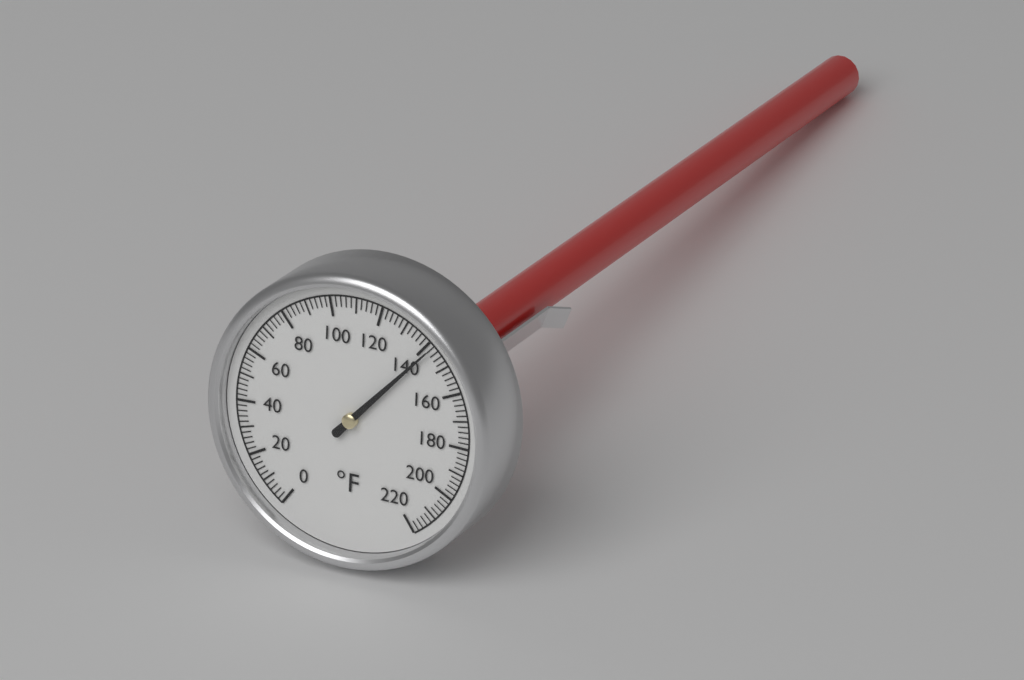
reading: 142 °F
